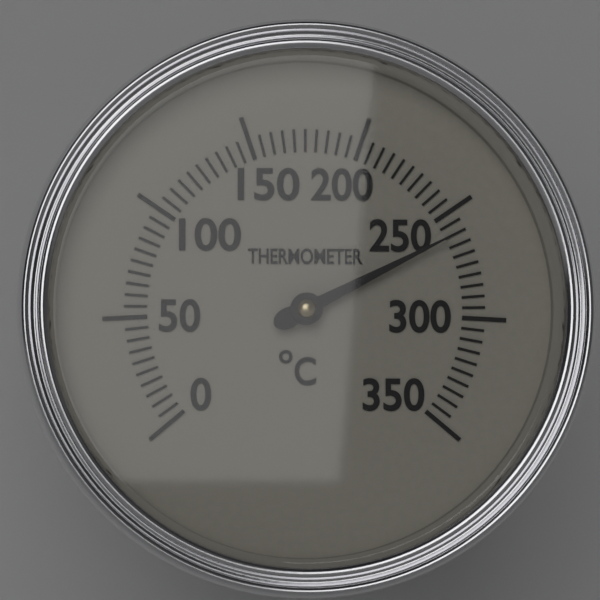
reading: 260 °C
